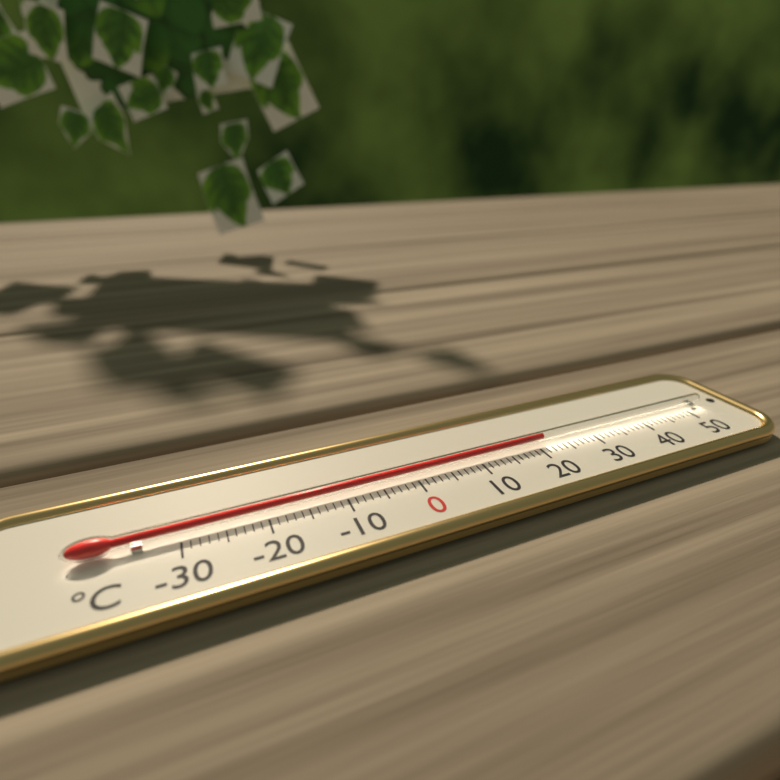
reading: 21 °C
